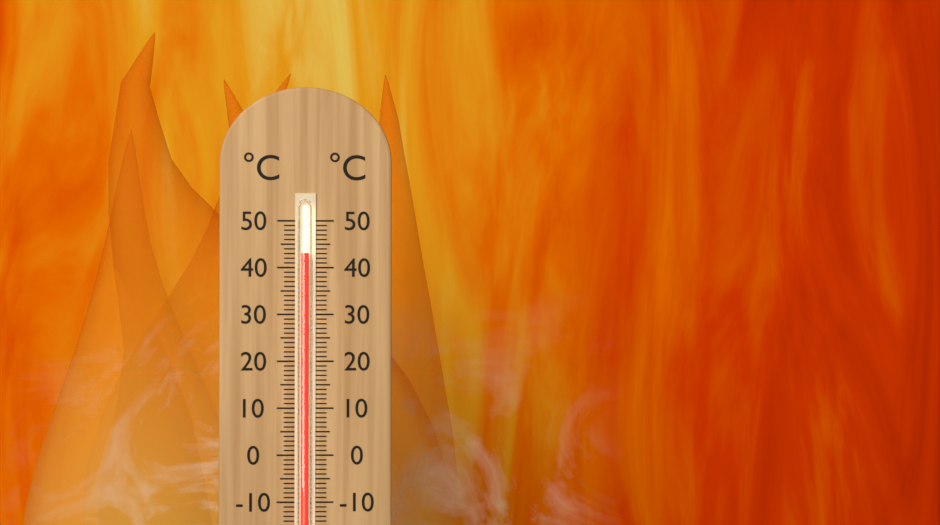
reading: 43 °C
